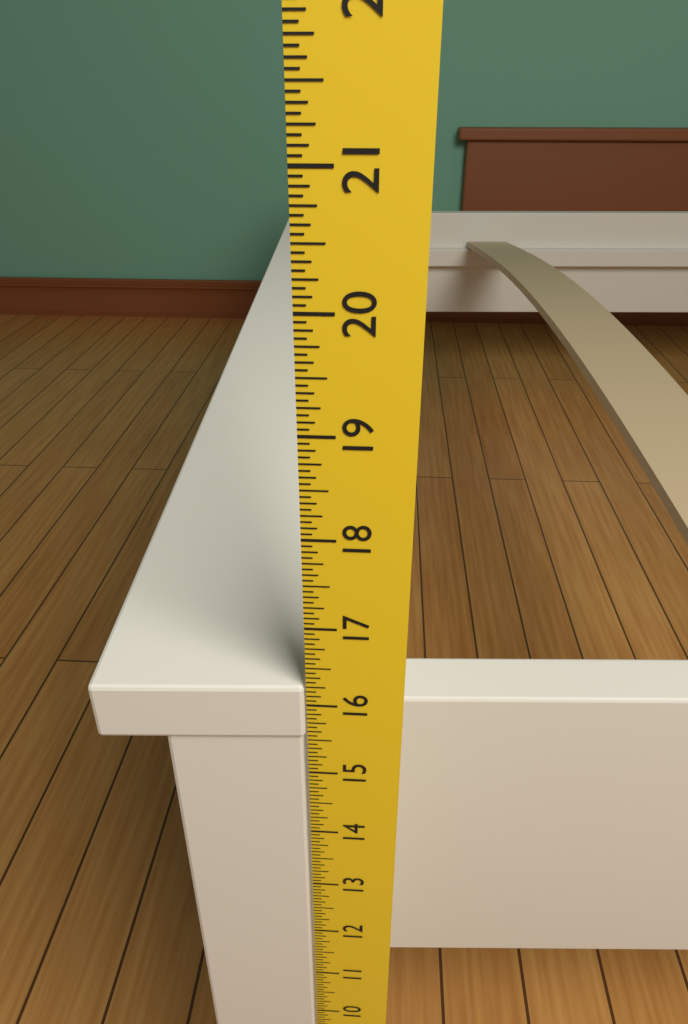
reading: 16.2500 in
